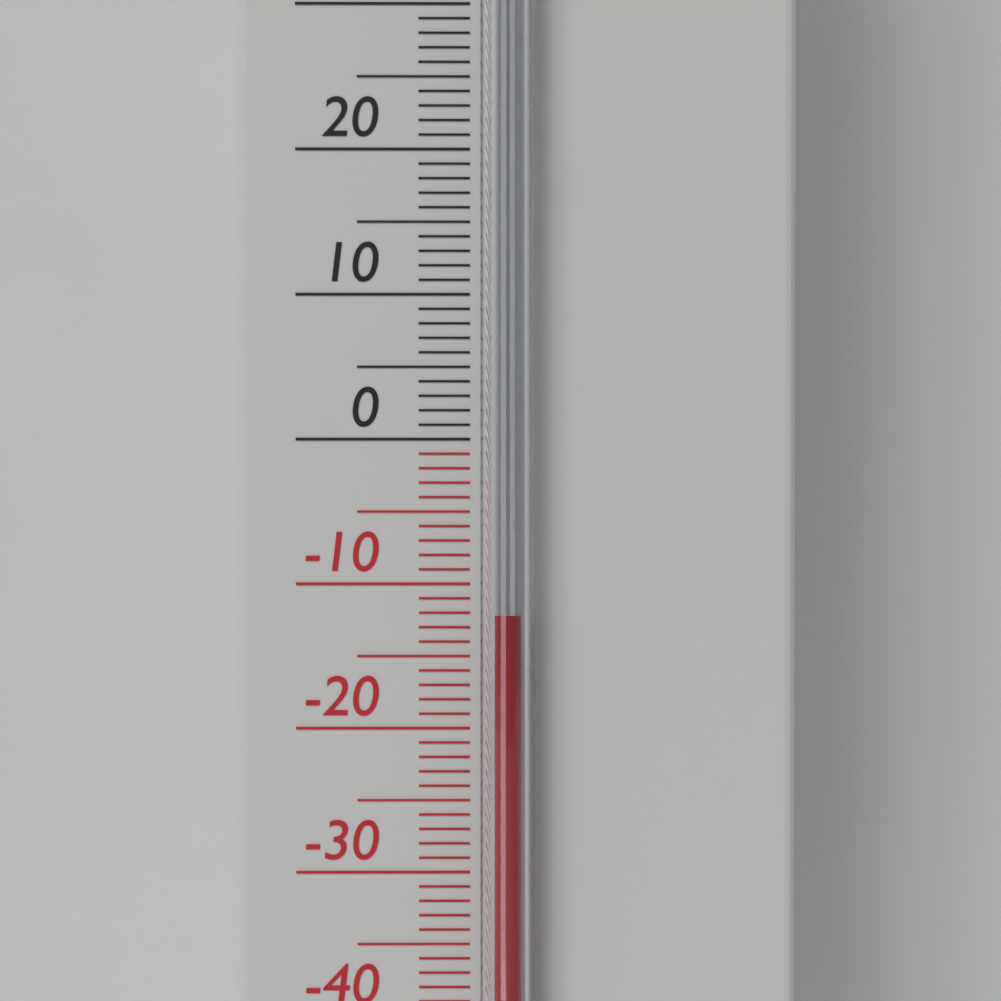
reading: -12 °C
